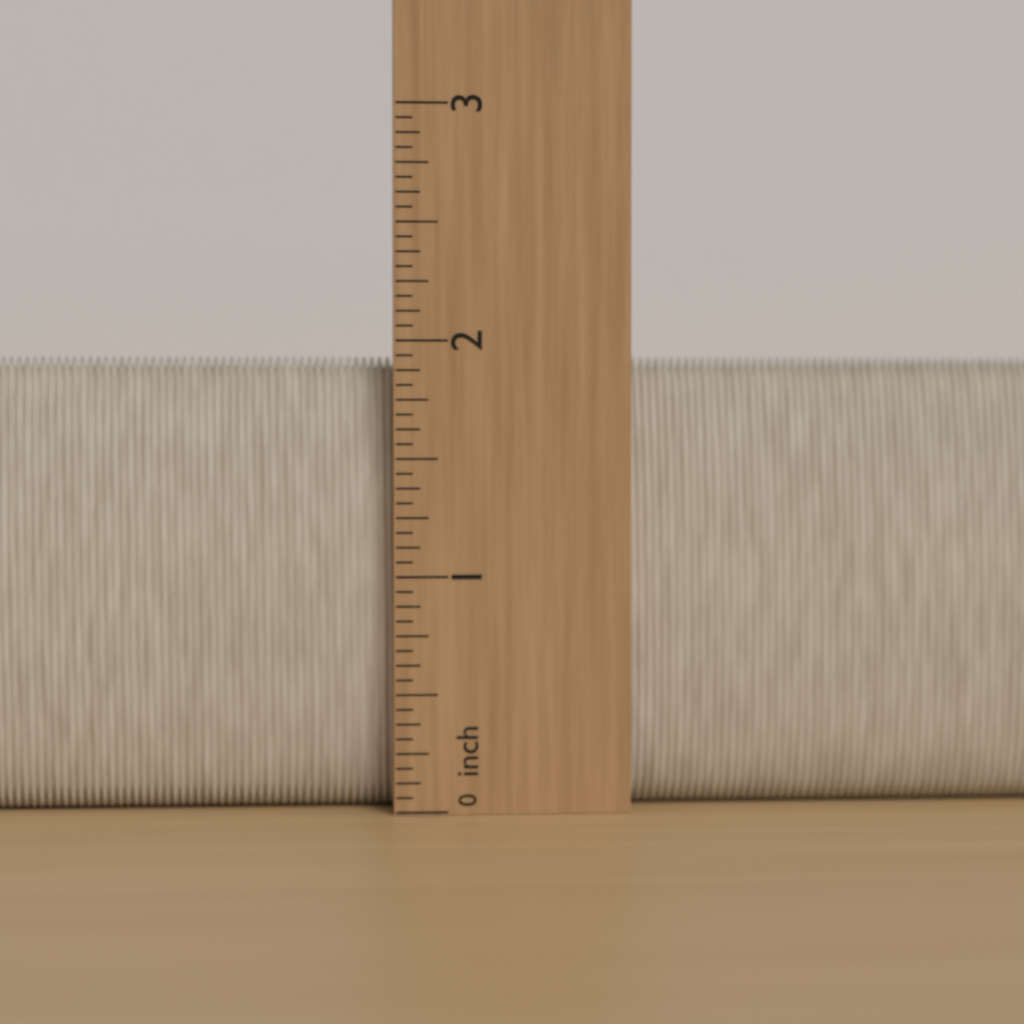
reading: 1.9375 inch
